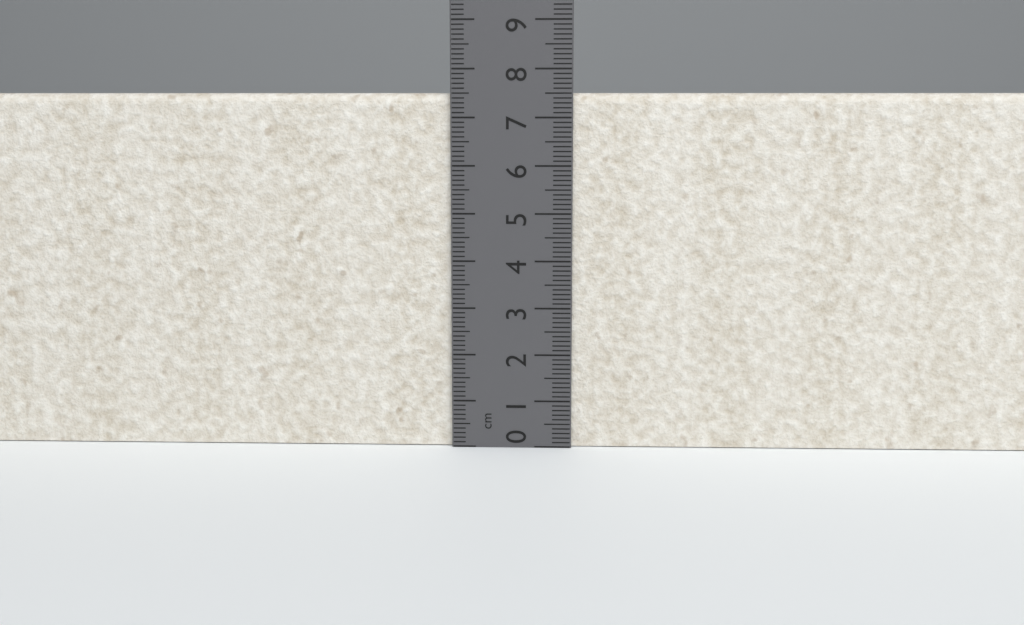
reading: 7.5 cm
